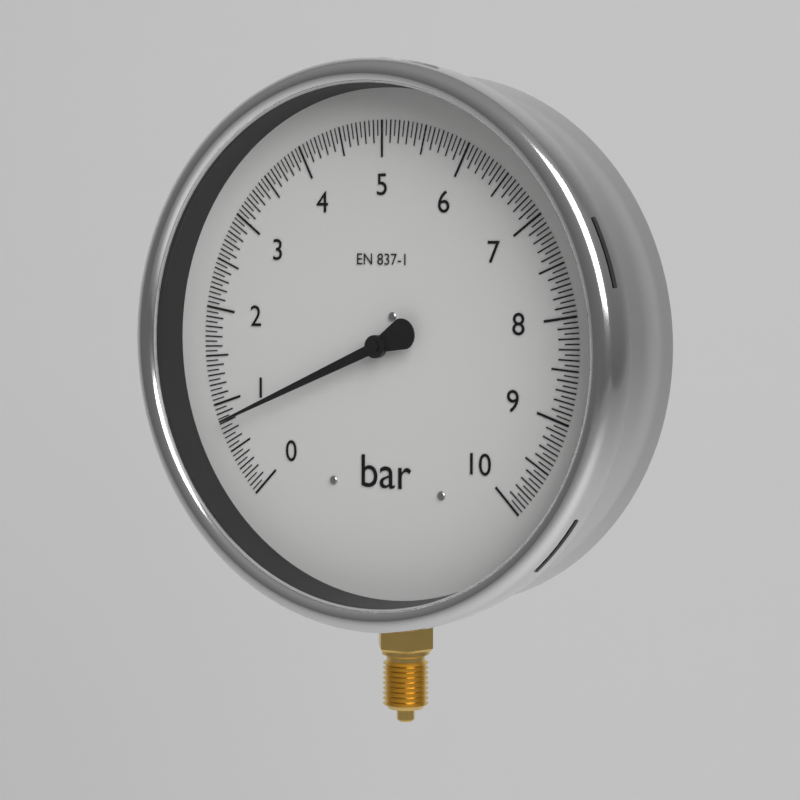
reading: 0.80 bar
